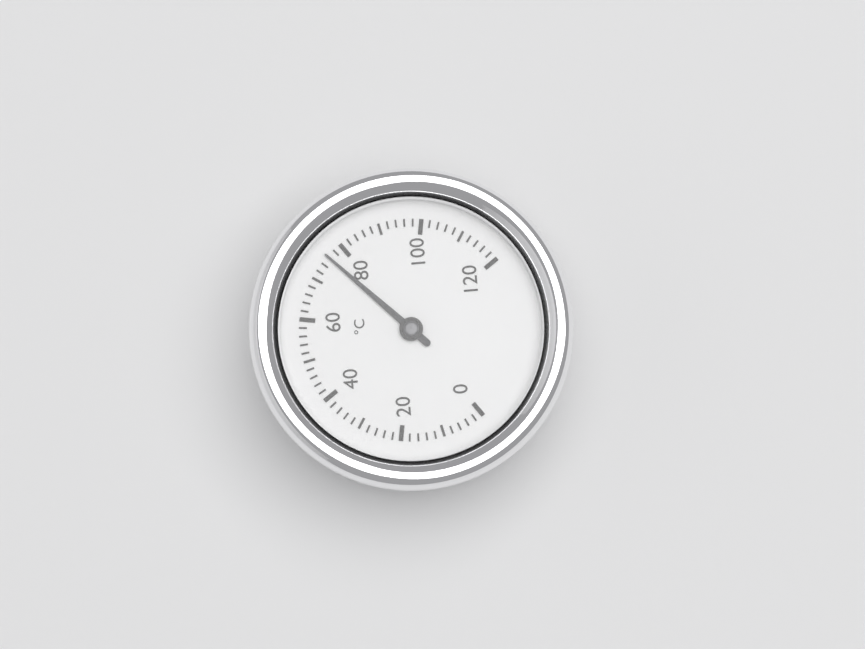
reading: 76 °C
